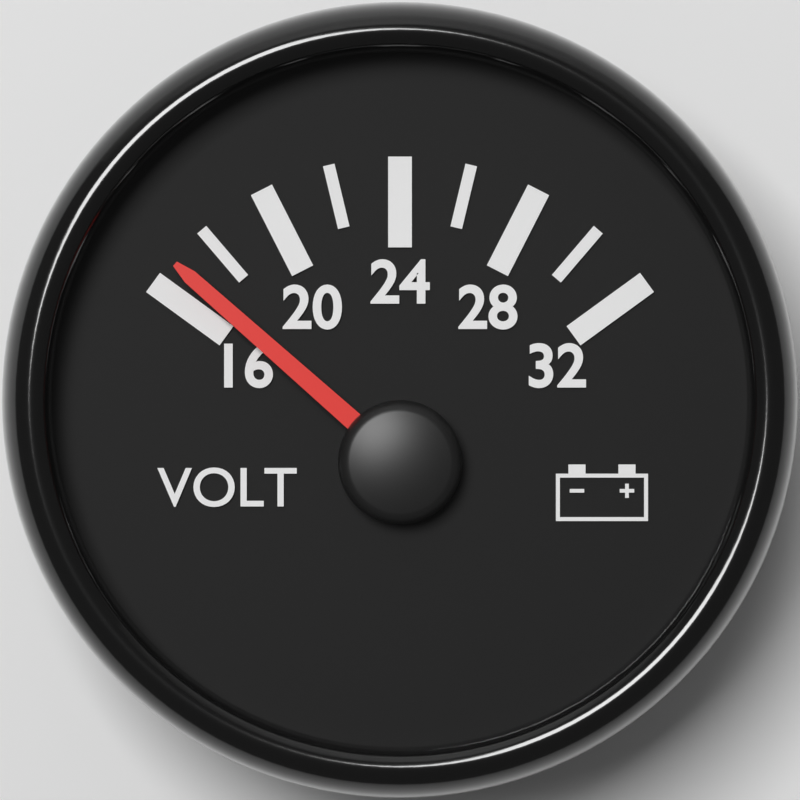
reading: 16.8 V
